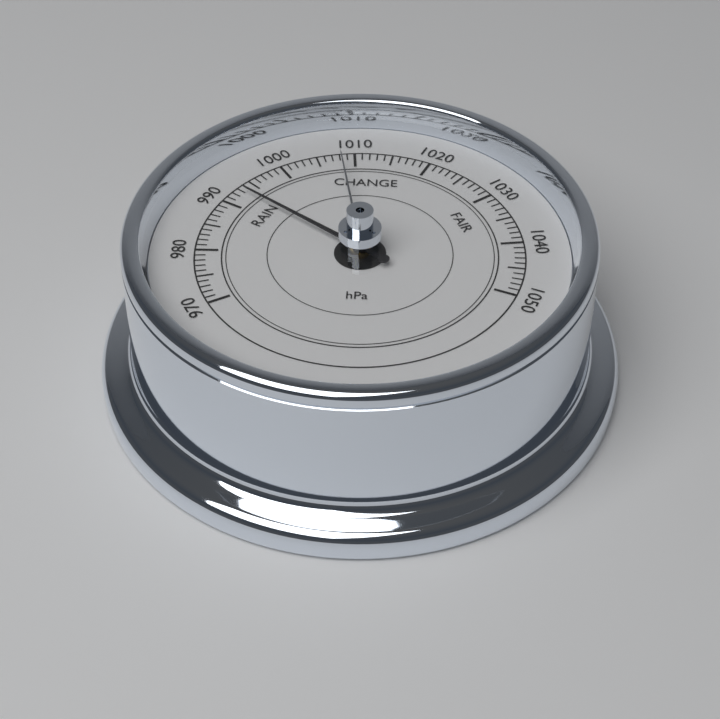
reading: 993 hPa
